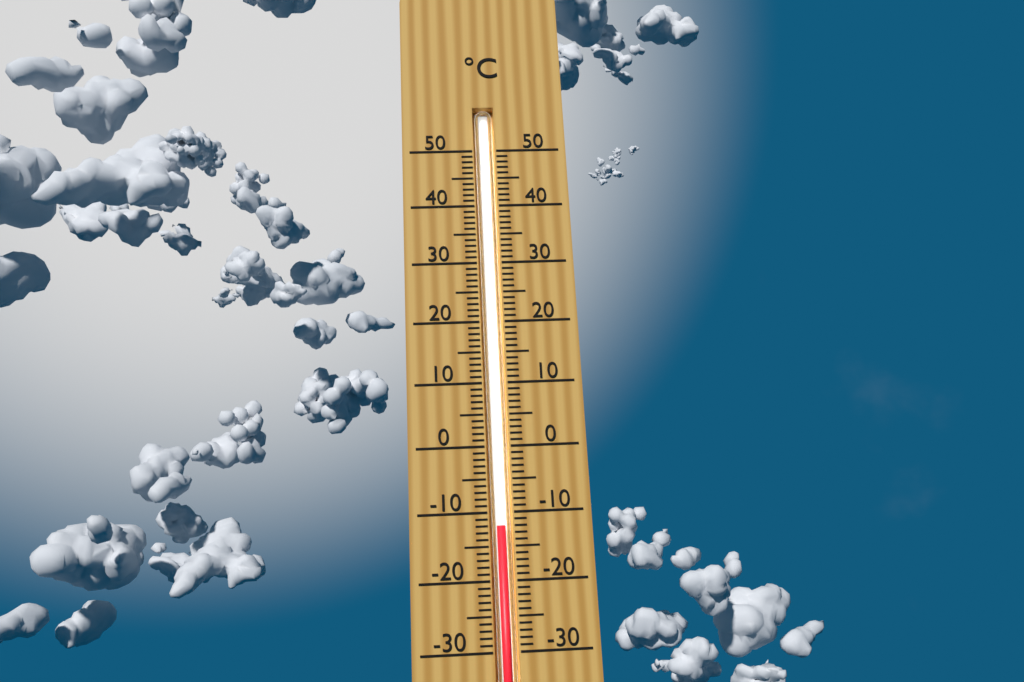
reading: -12 °C
